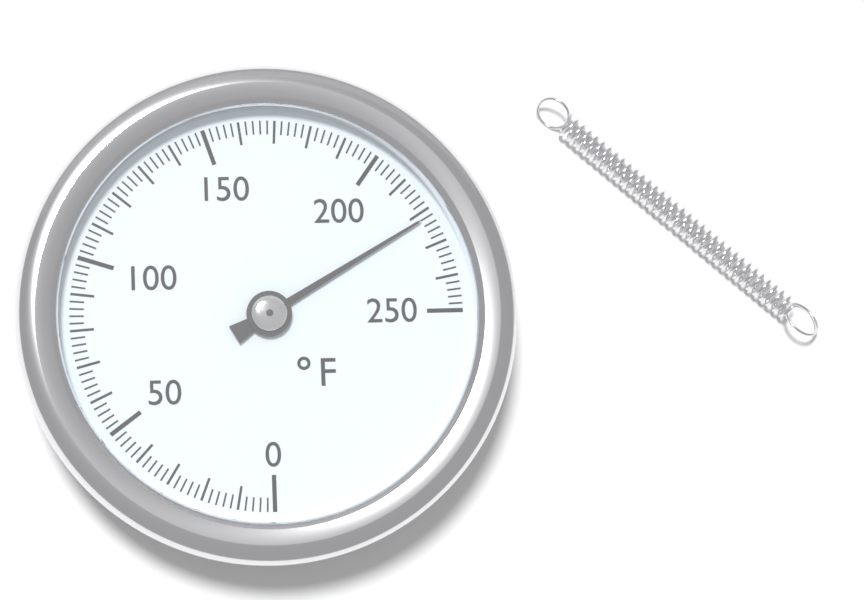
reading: 222 °F
